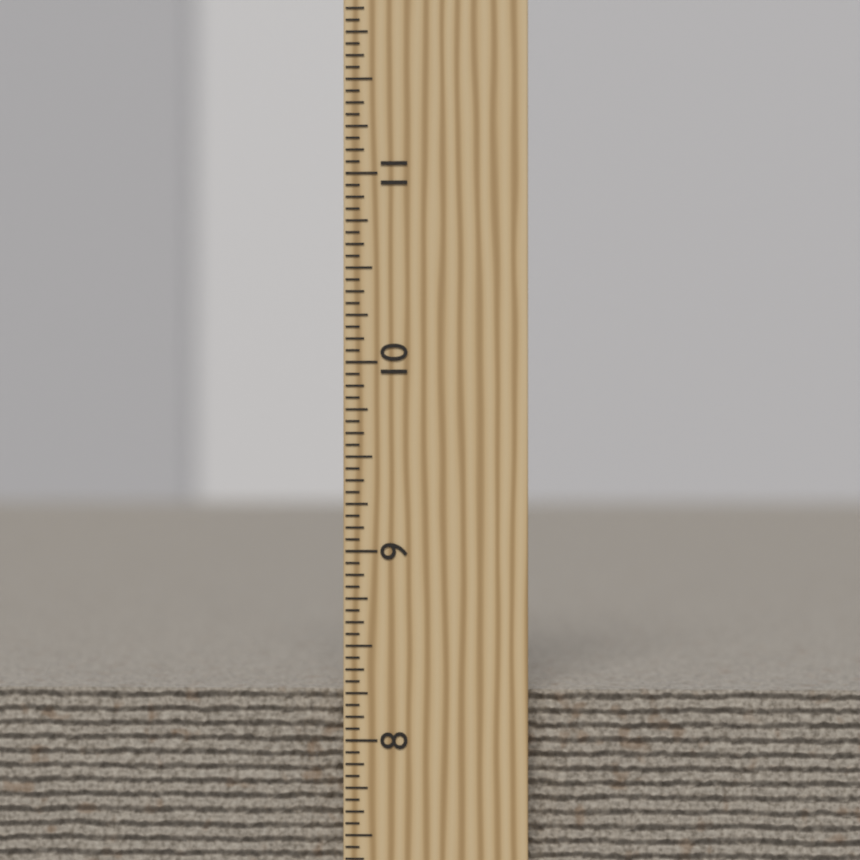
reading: 8.2500 inch
